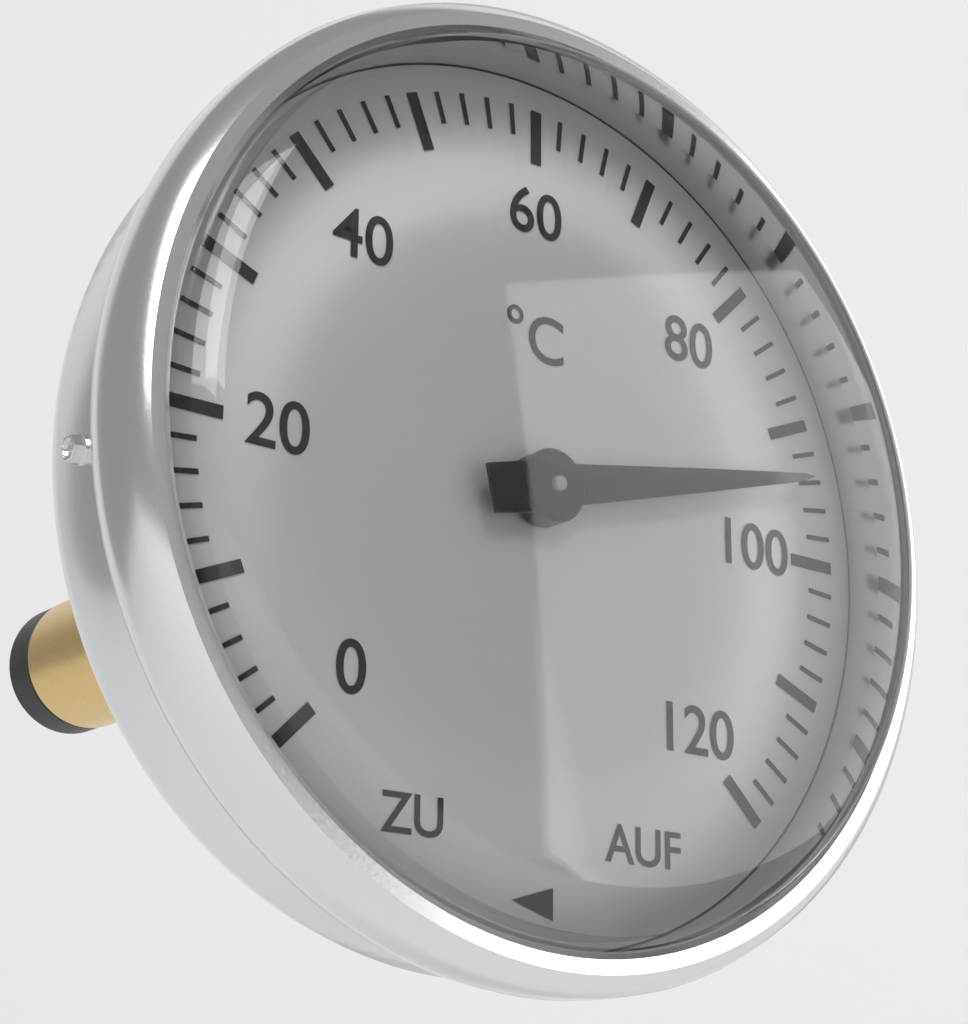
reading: 94 °C
